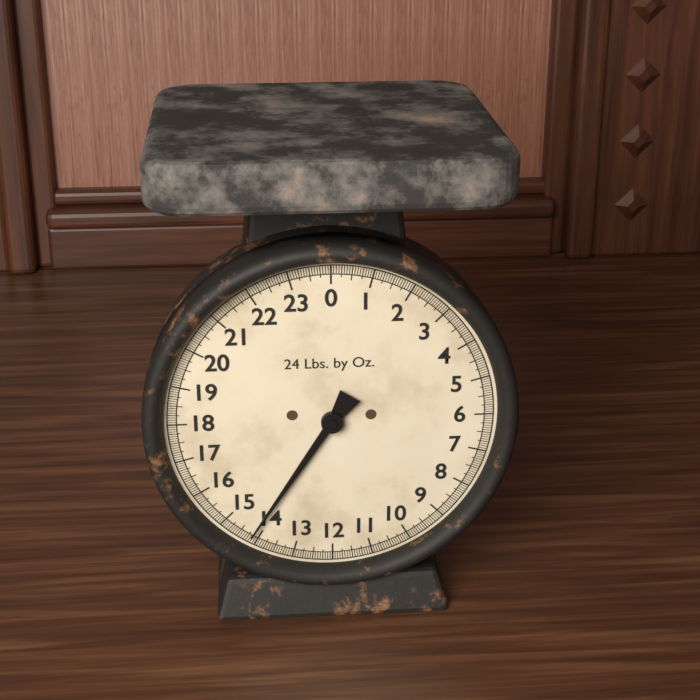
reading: 14.1875 lb
